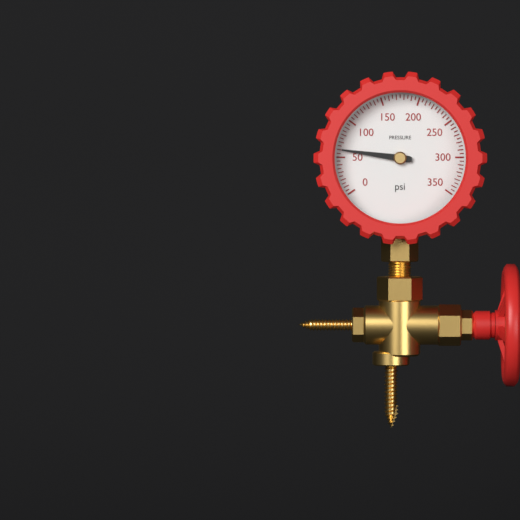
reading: 60 psi
